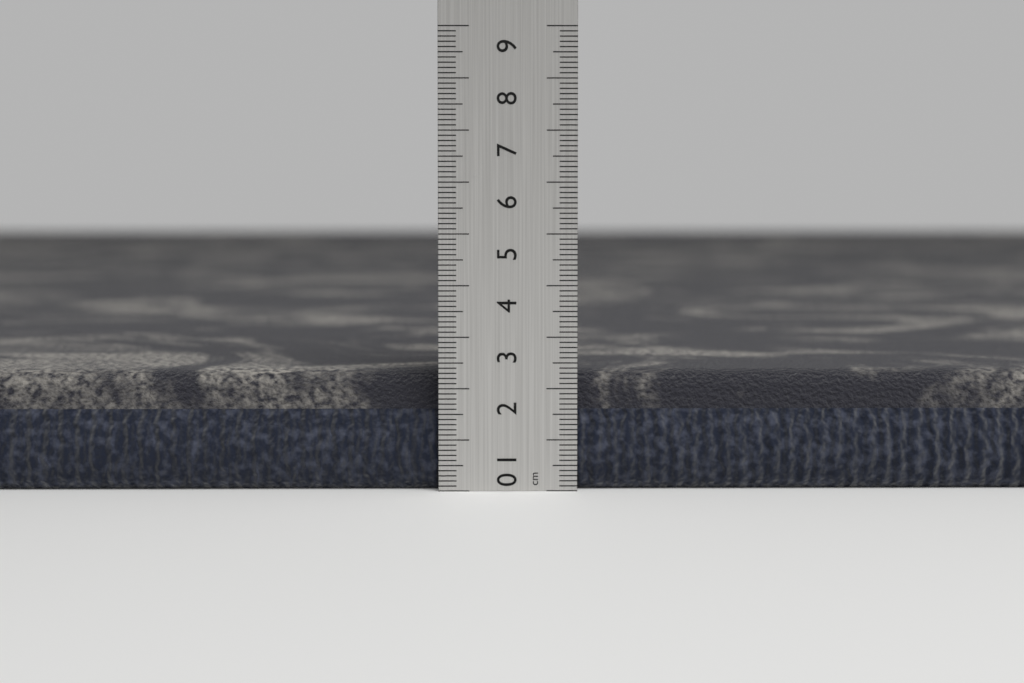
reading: 2.3 cm
